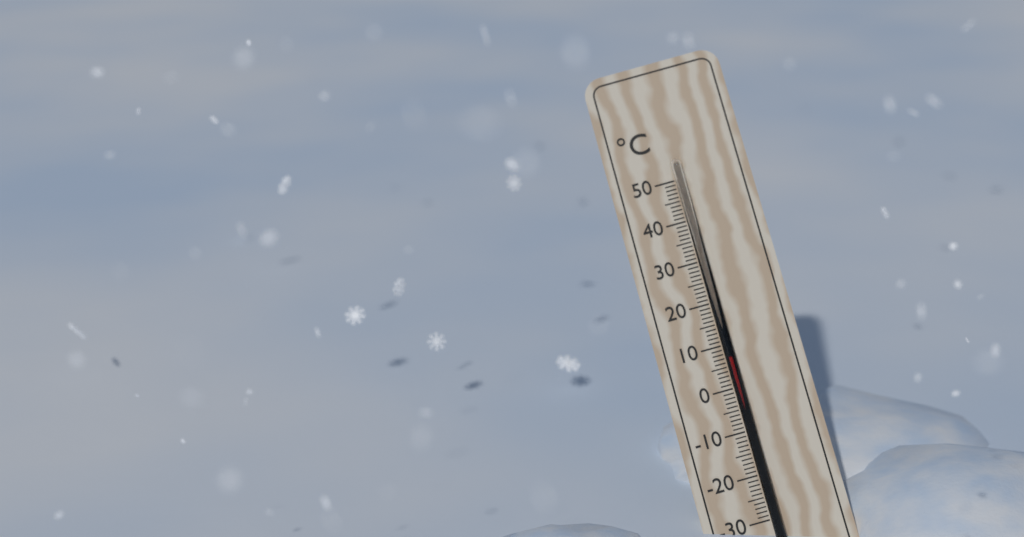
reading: 7 °C
